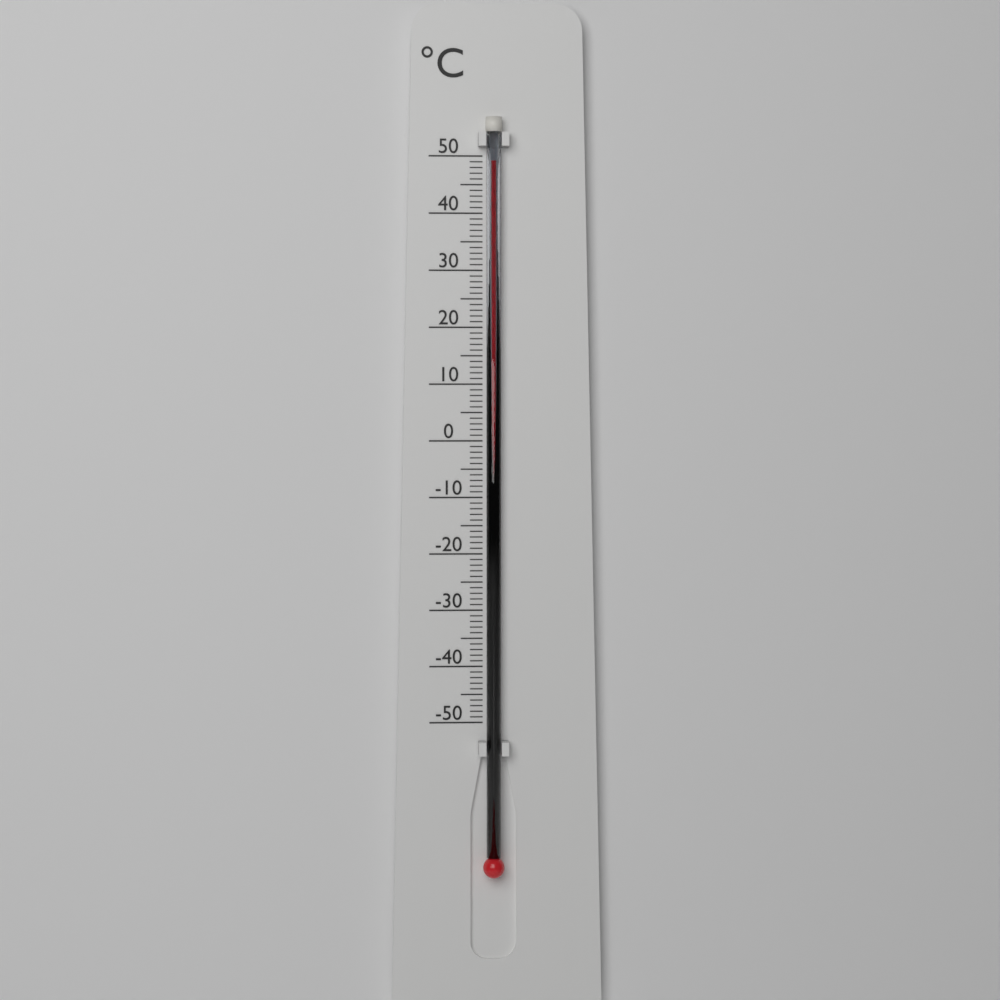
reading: 49 °C
